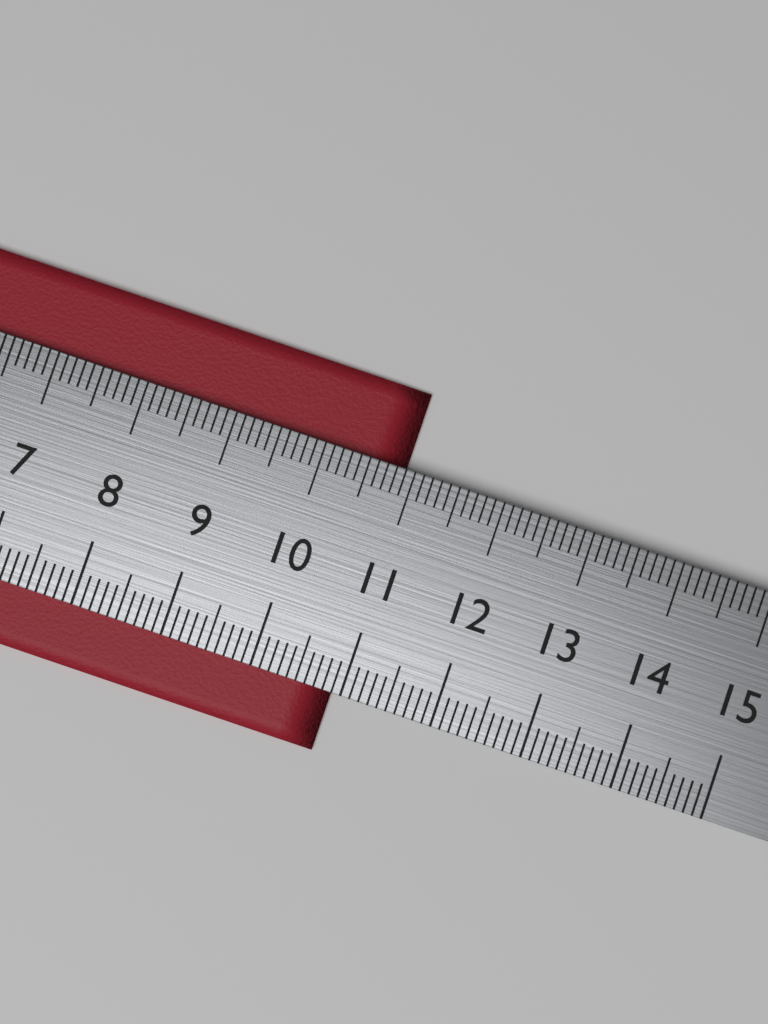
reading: 10.9 cm
